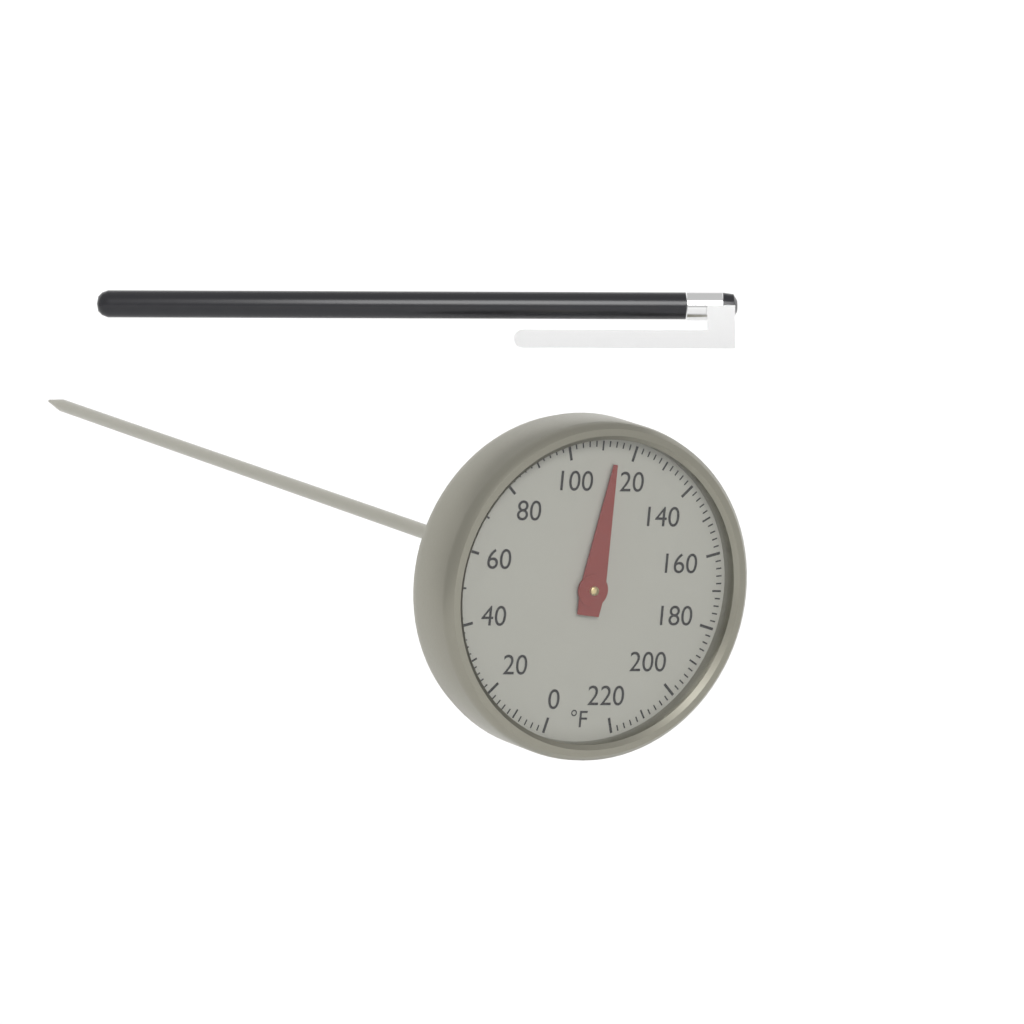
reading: 114 °F
